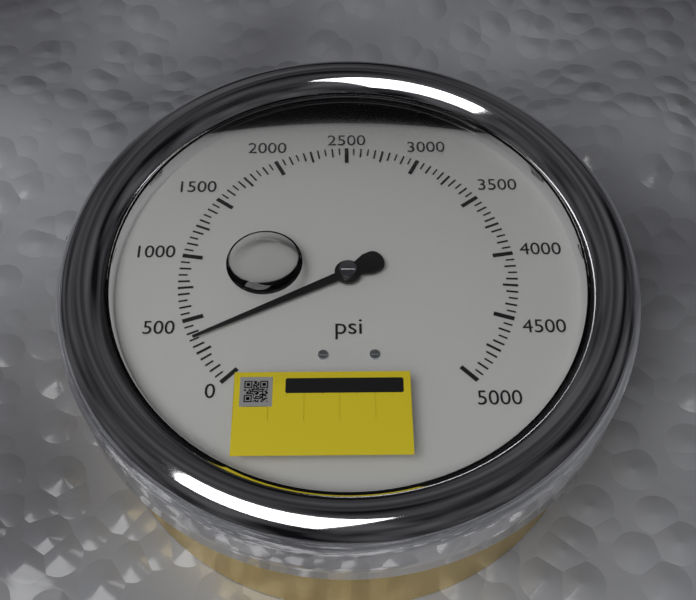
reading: 350 psi
